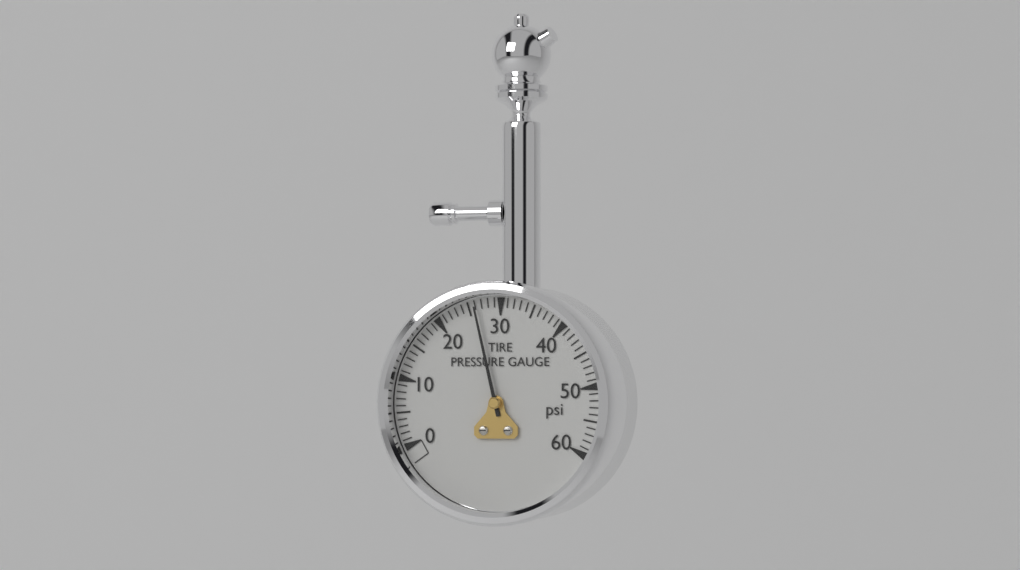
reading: 26 psi
